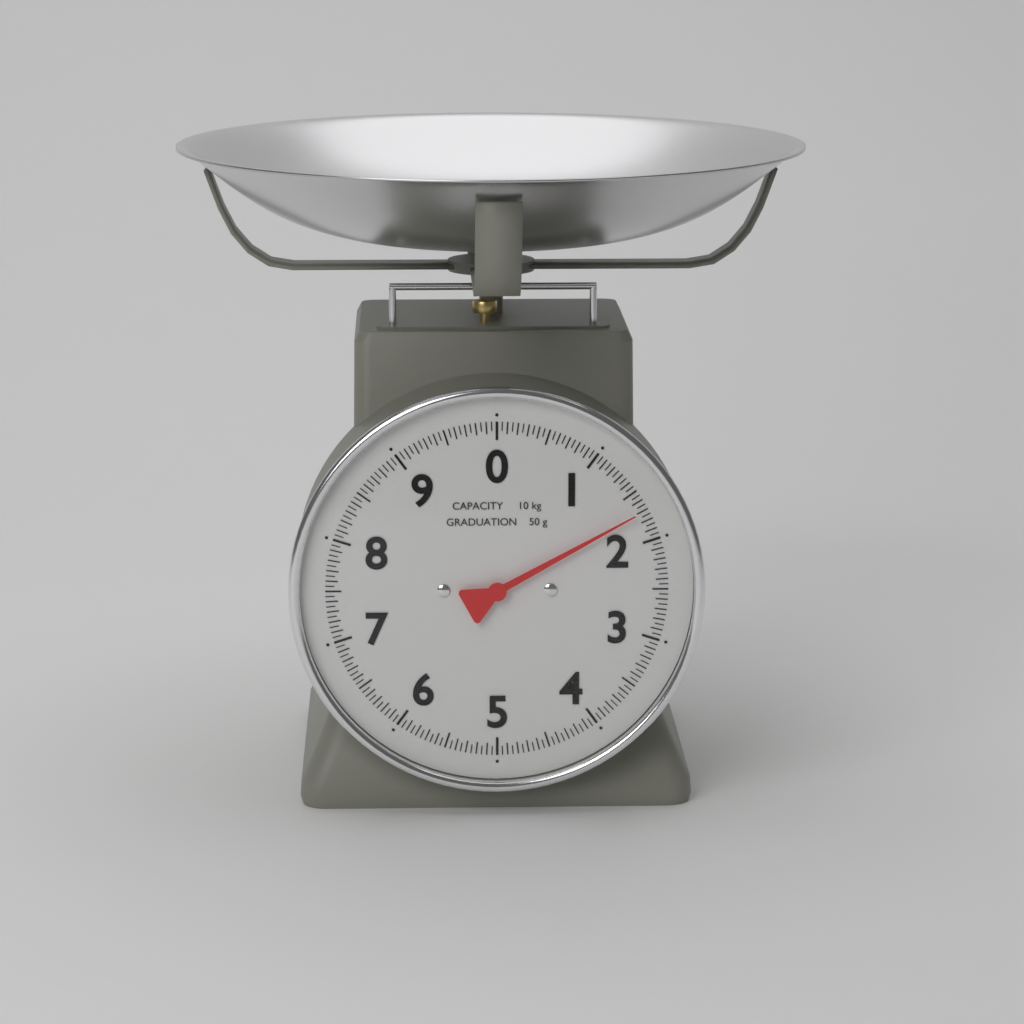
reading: 1.70 kg
